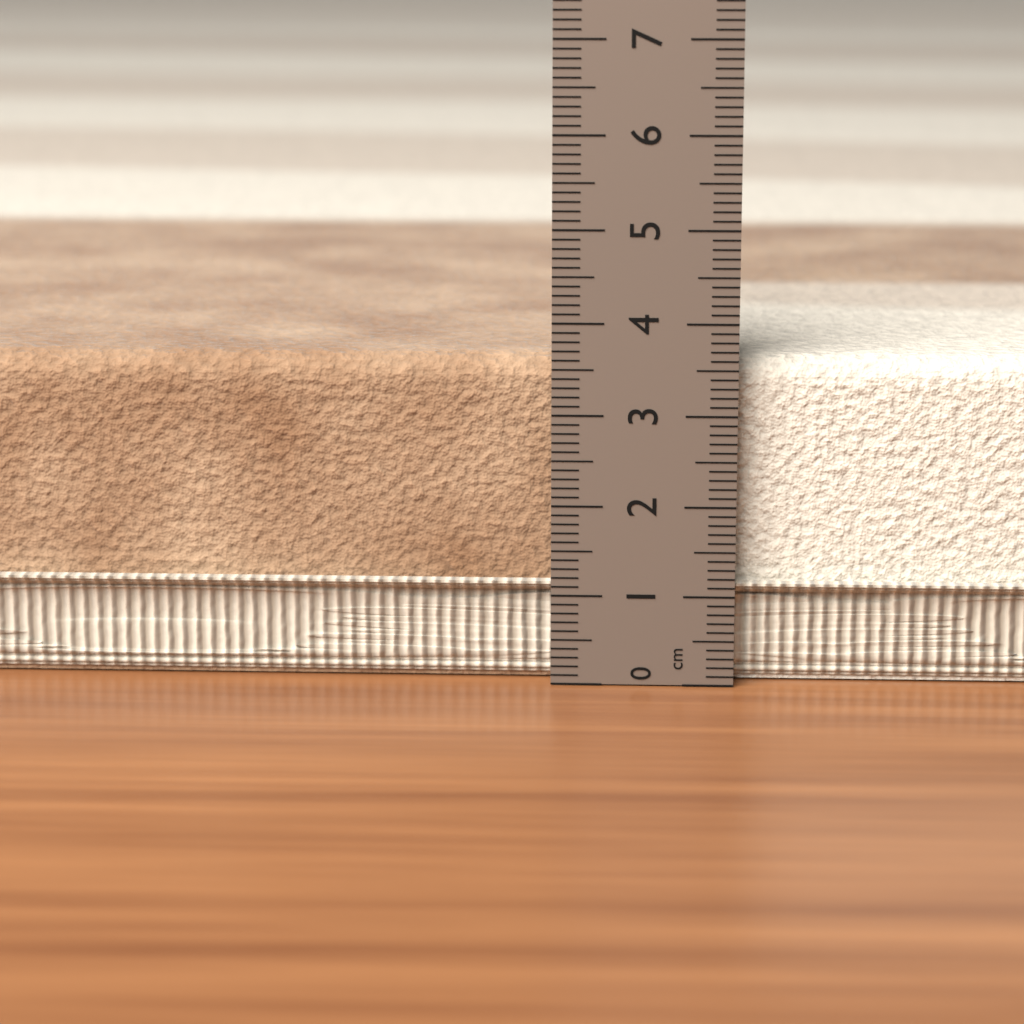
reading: 3.6 cm
